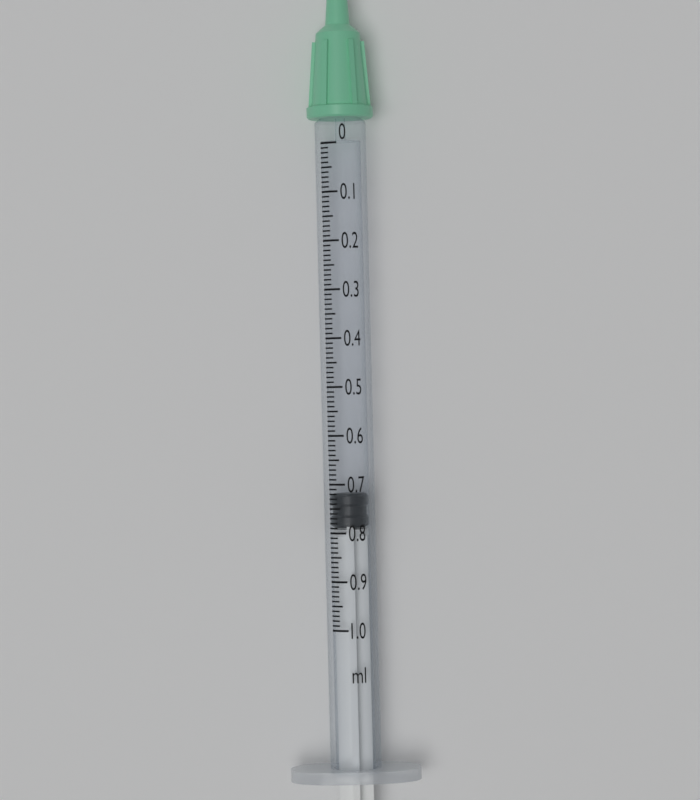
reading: 0.72 ml
